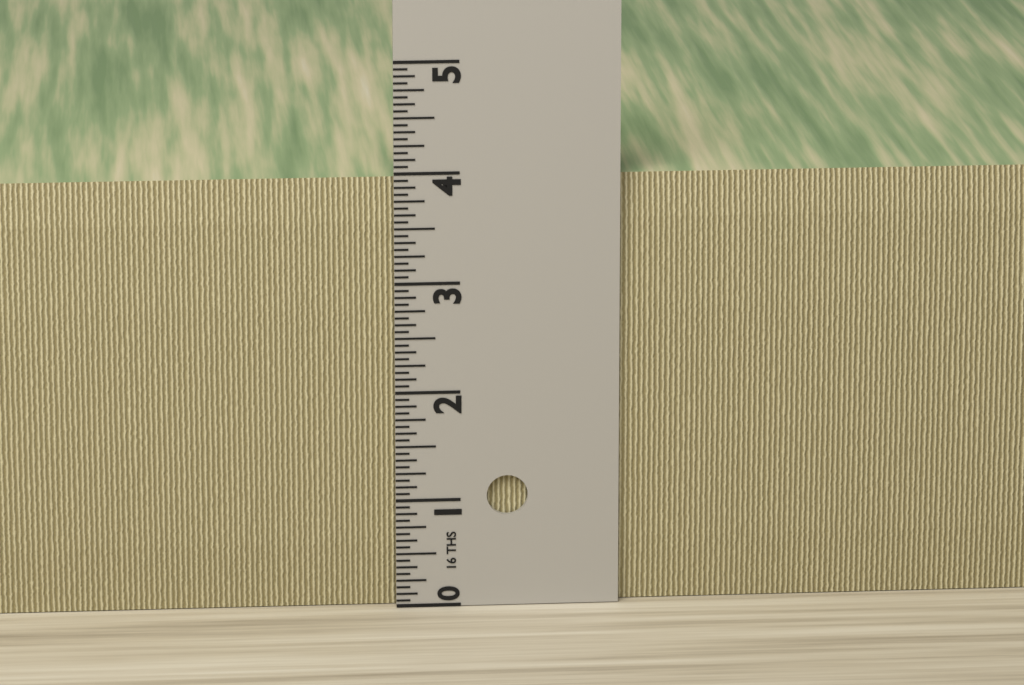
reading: 3.9375 in
